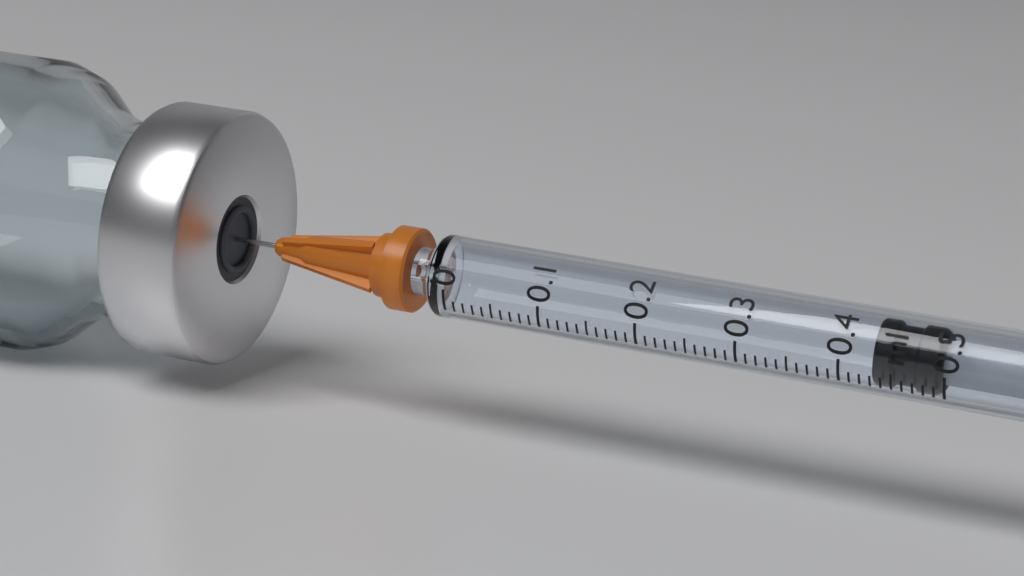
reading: 0.43 ml
